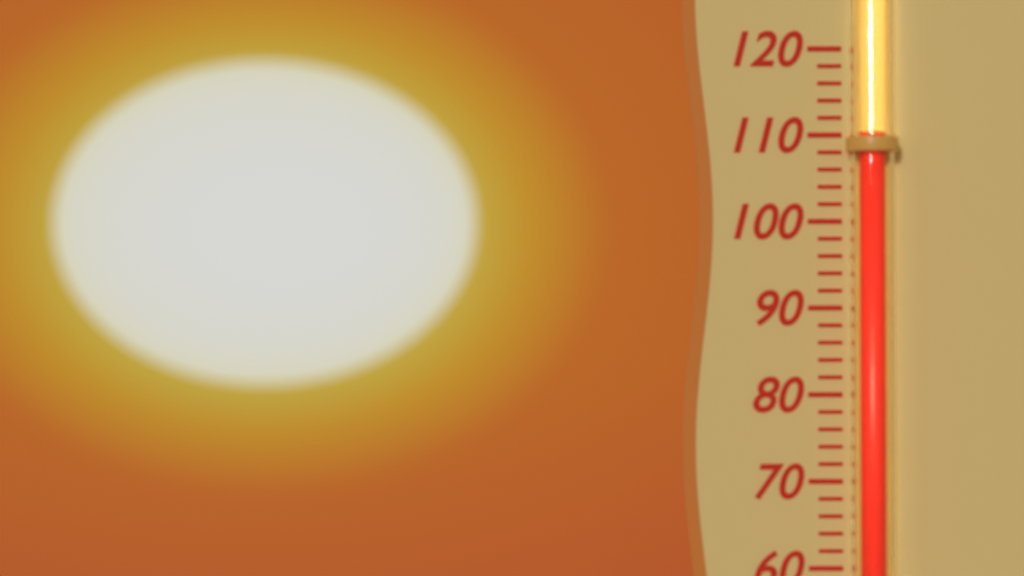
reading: 110 (no unit)
